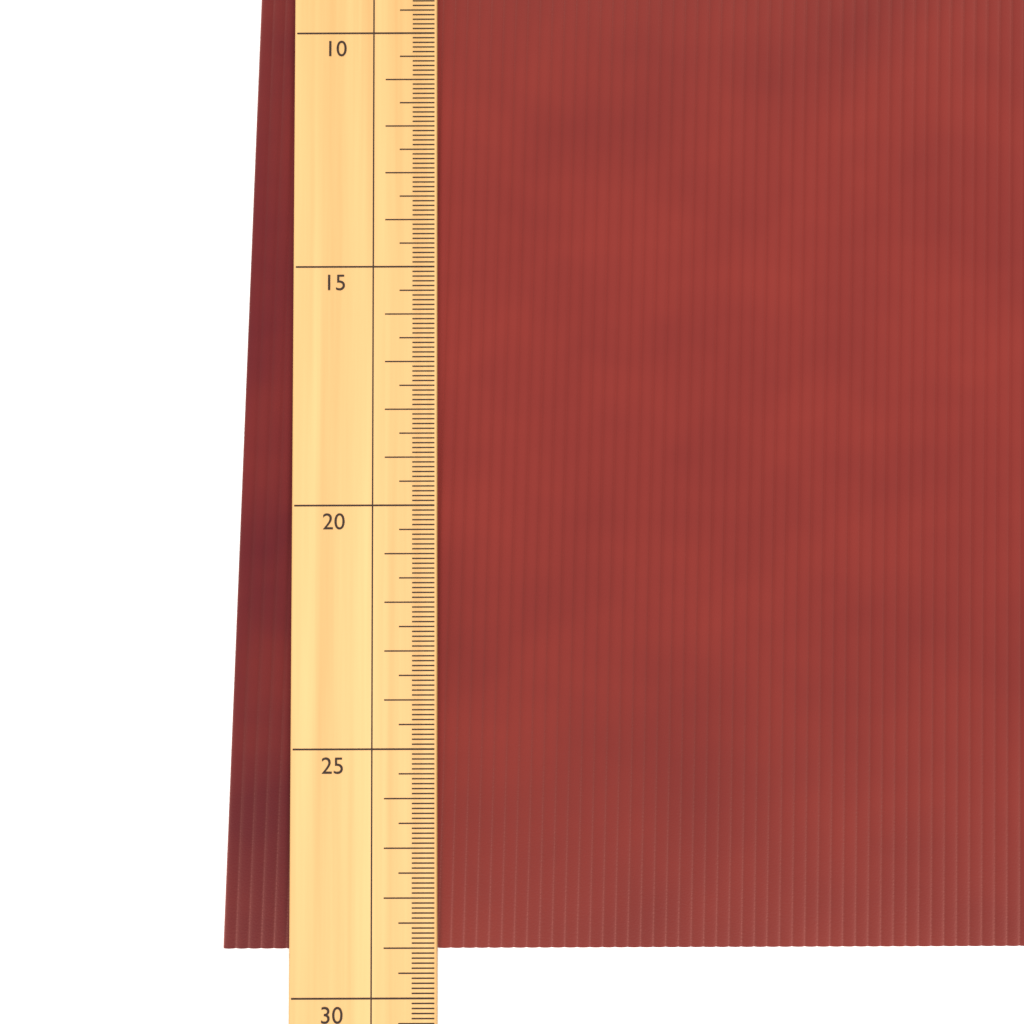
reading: 29.1 (no unit)
